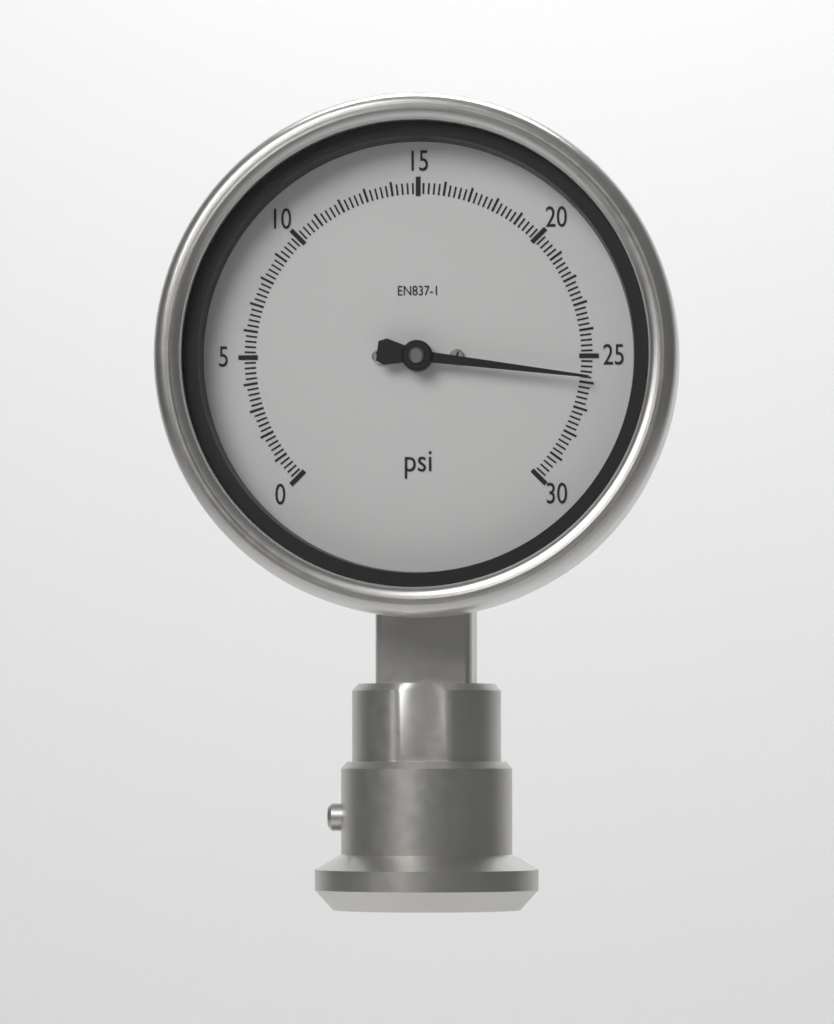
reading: 25.8 psi
